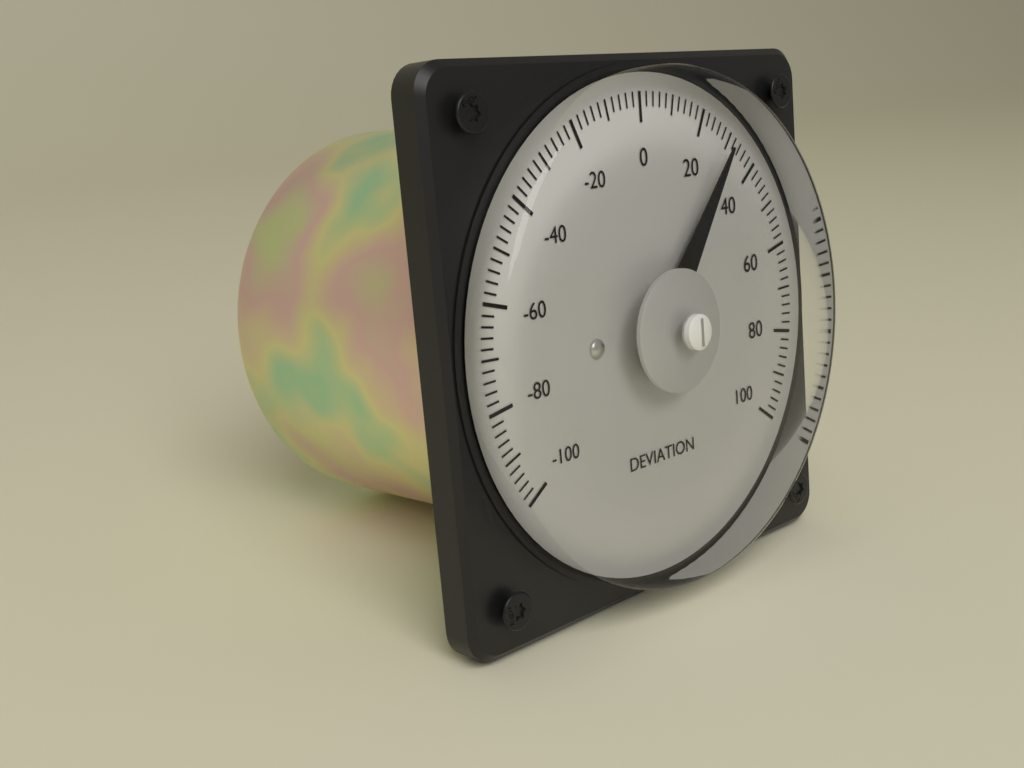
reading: 30 (no unit)
